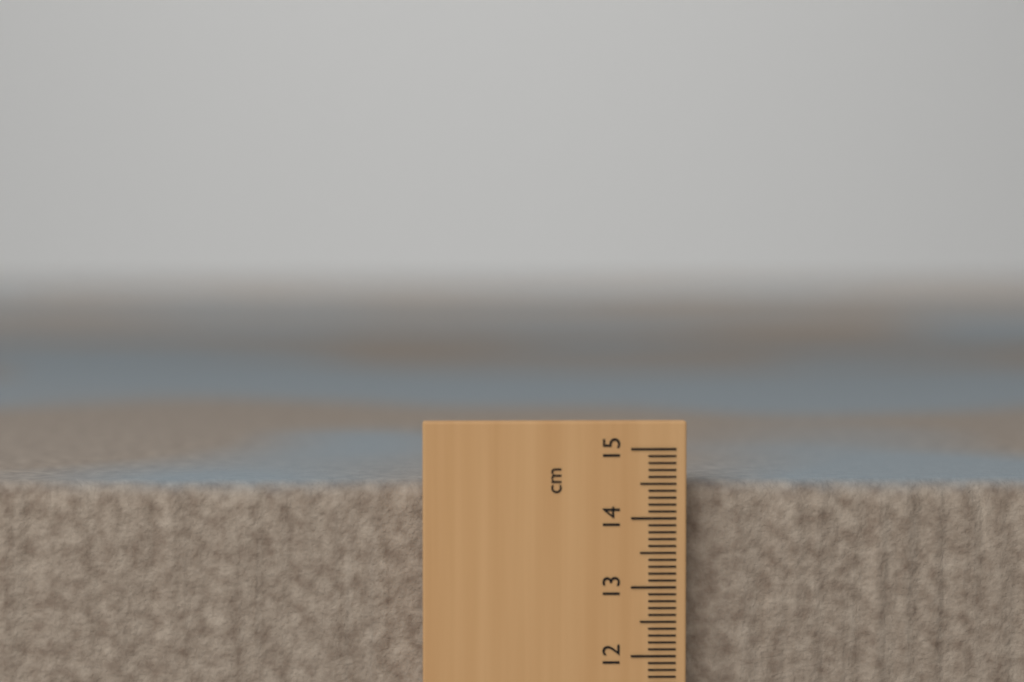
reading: 14.5 cm
